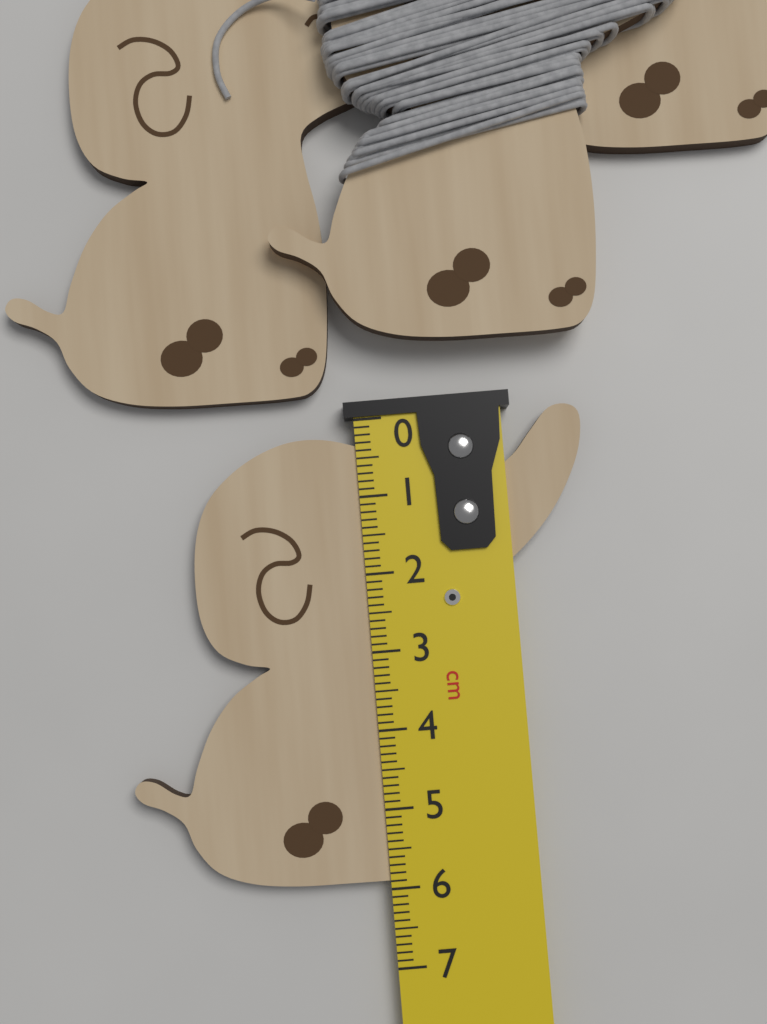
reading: 5.9 cm
